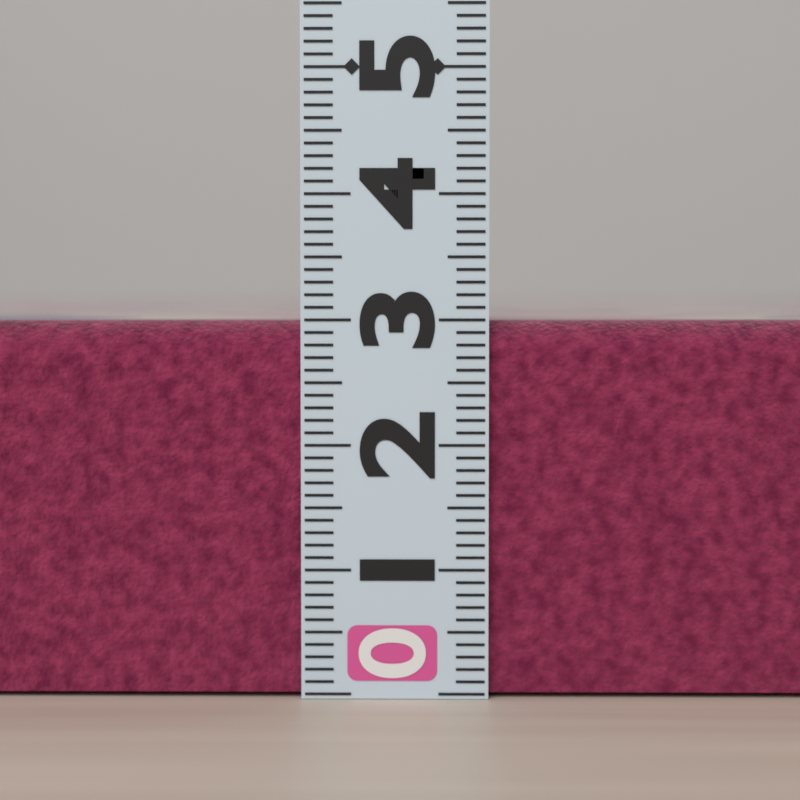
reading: 3.0 (no unit)
